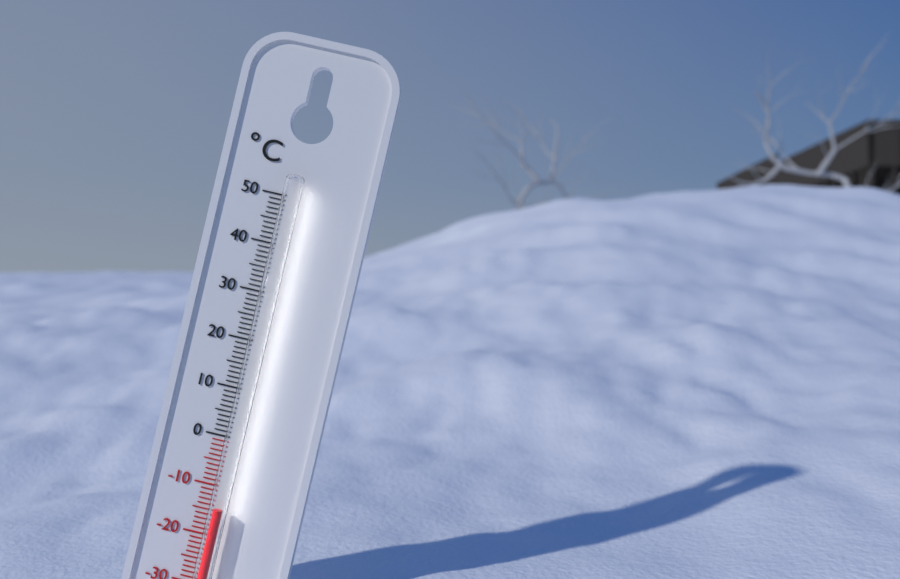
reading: -14 °C
